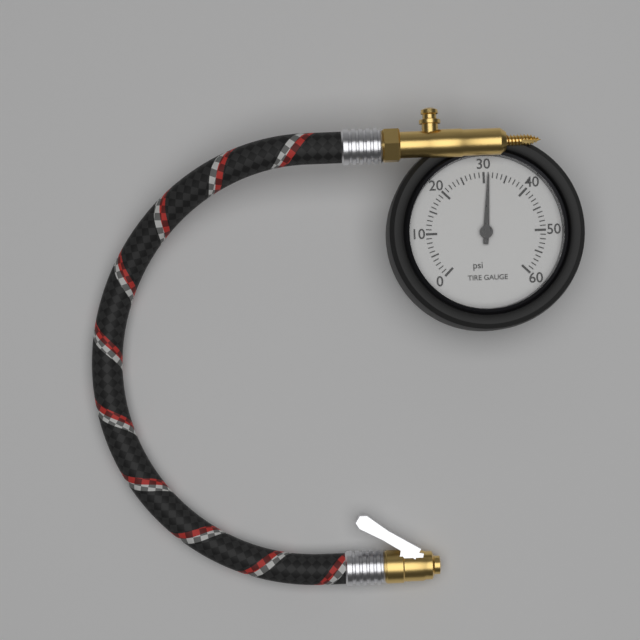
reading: 31 psi
